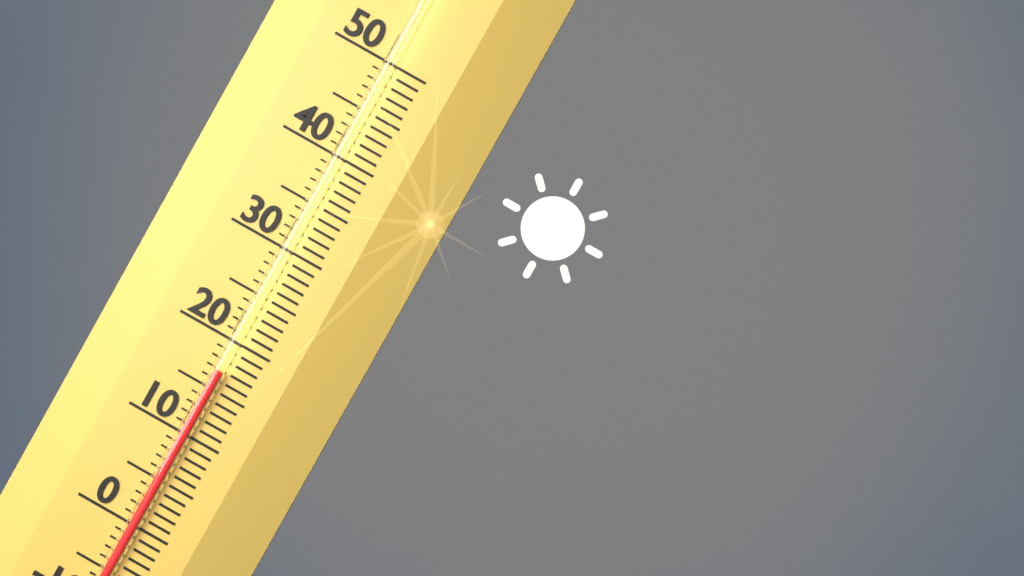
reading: 17 (no unit)
